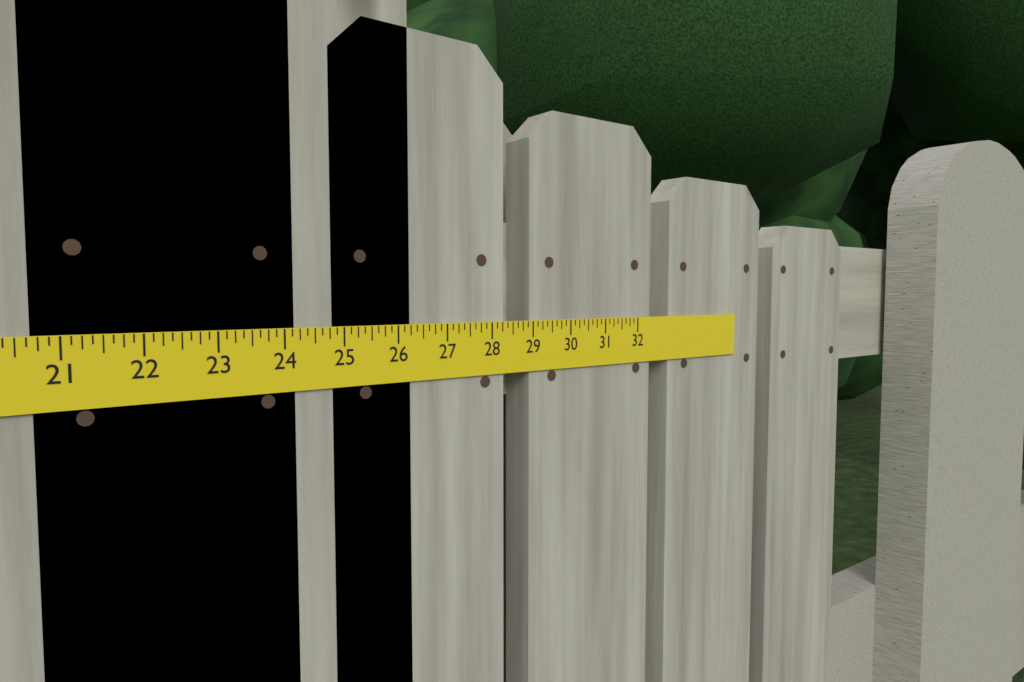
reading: 26.250 in
